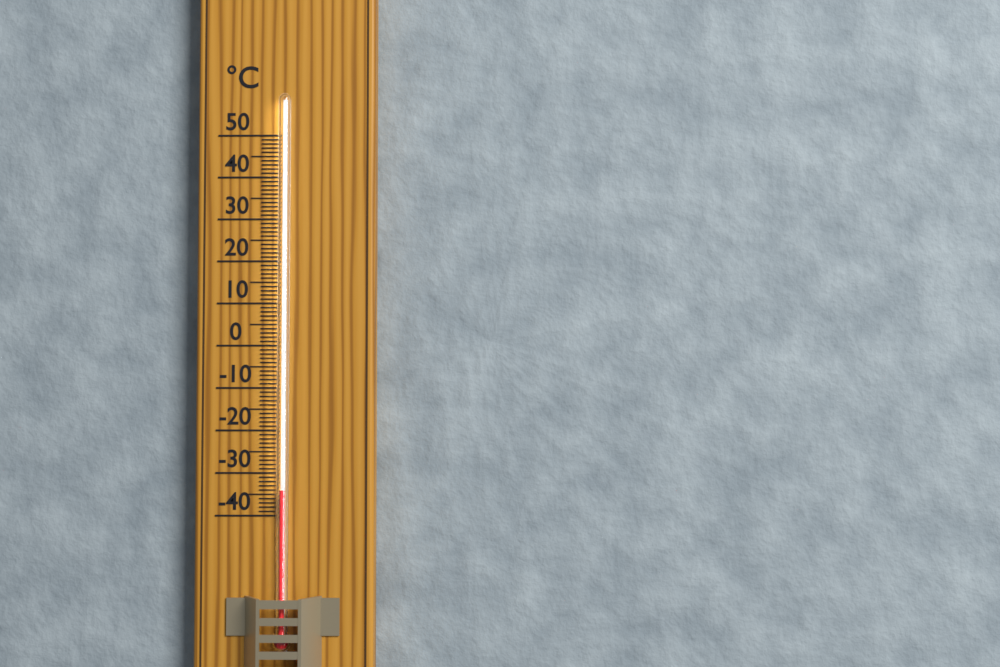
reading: -34 °C
